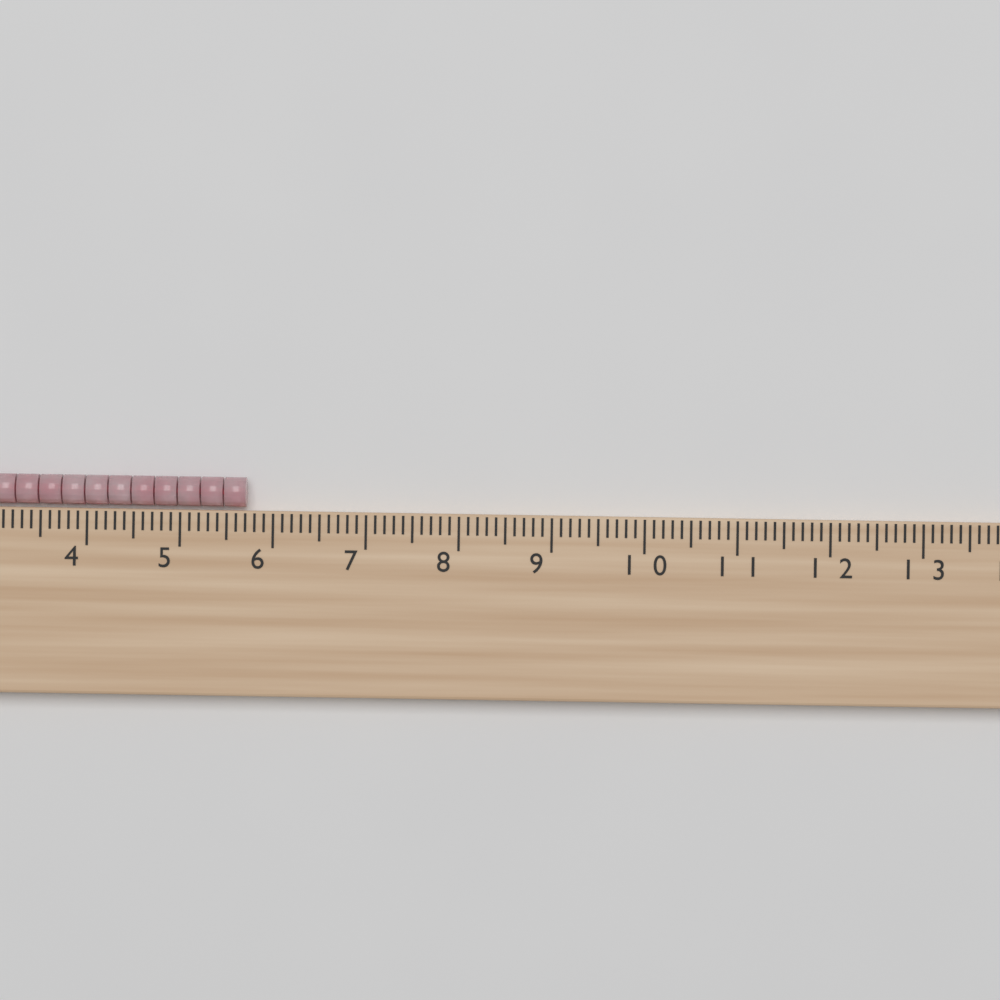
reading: 5.7 cm
